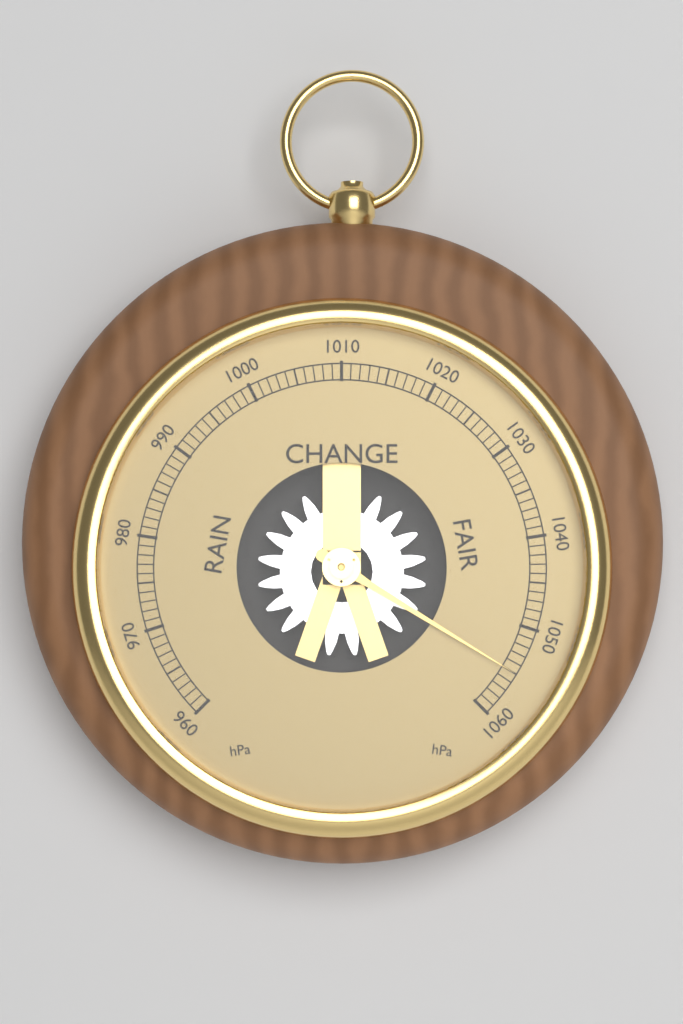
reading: 1055 hPa
